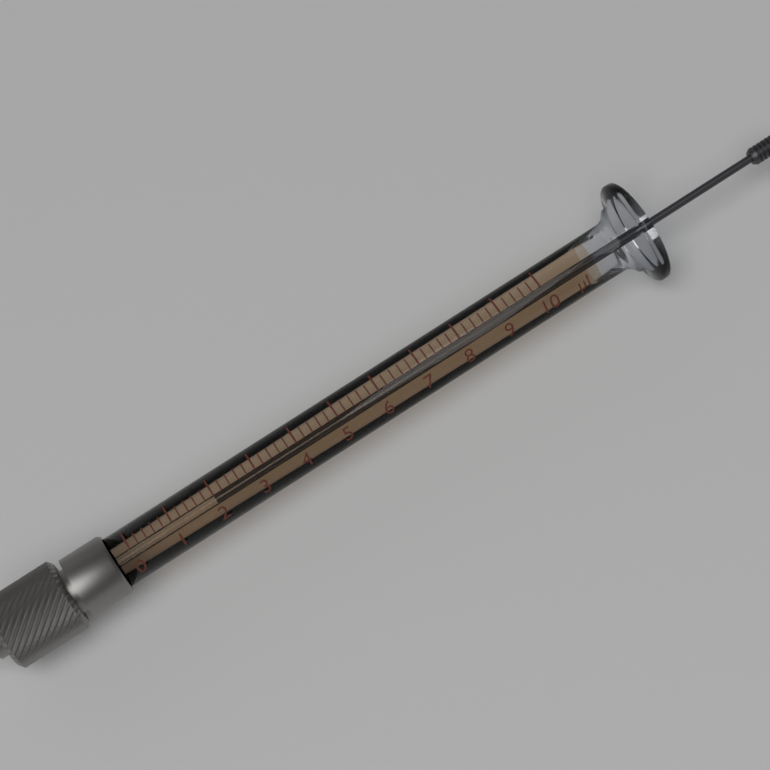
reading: 2.0 µl
